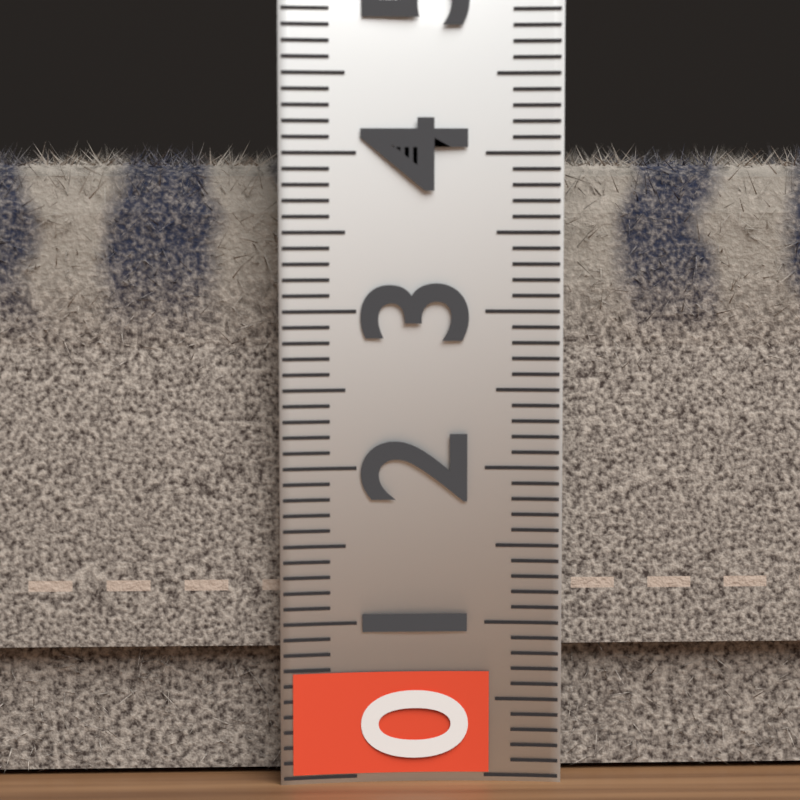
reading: 4.1 (no unit)
